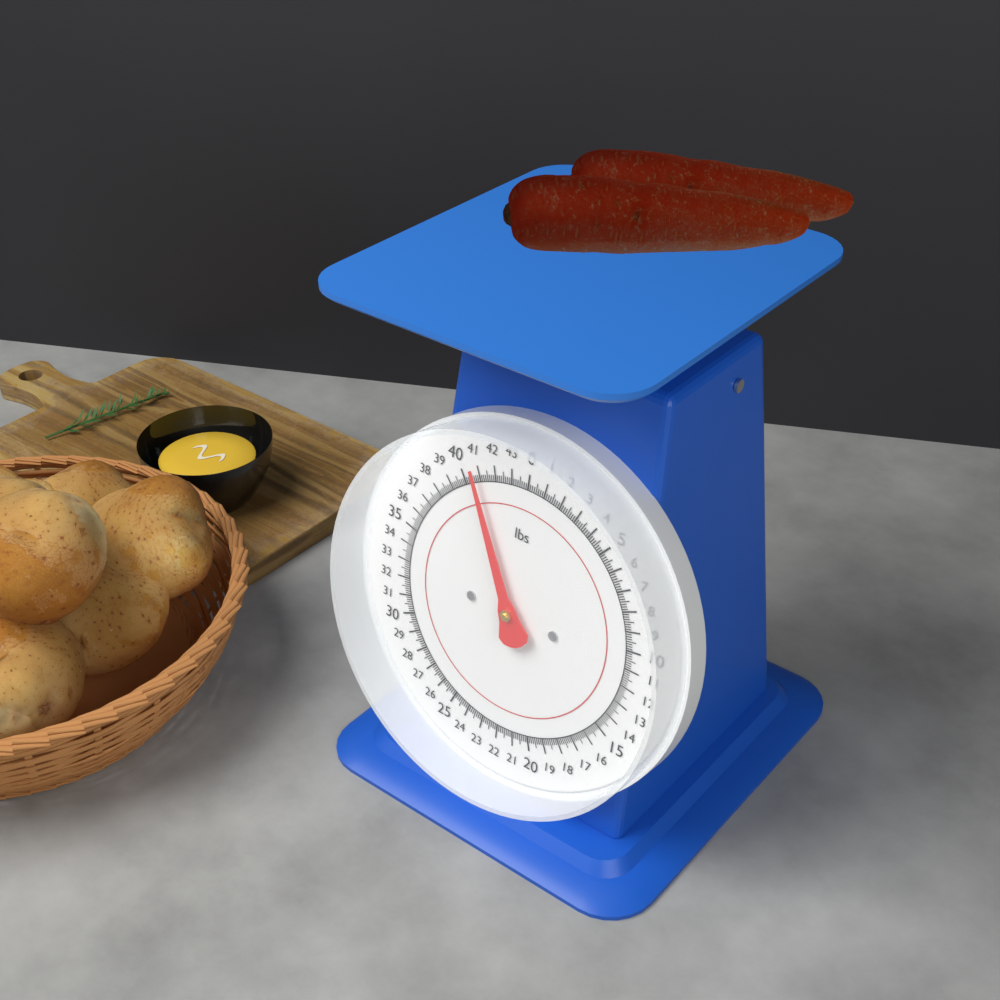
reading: 40.750 lbs
